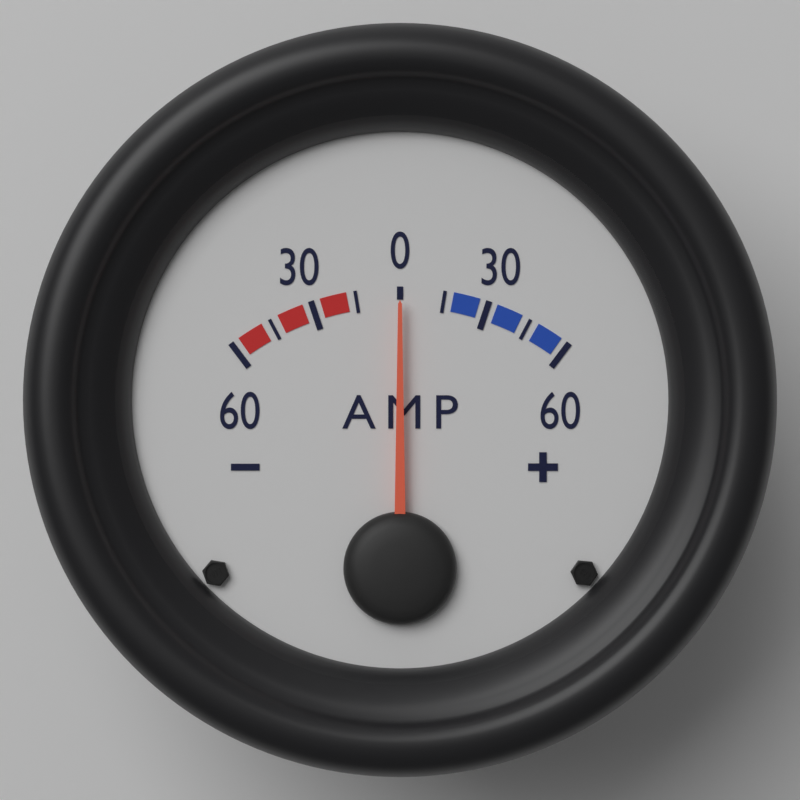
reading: 0 AMP
